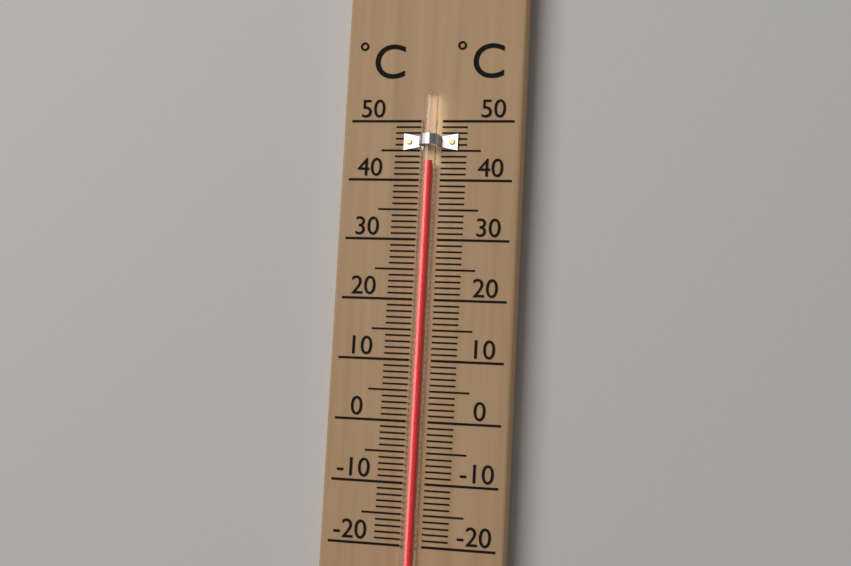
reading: 43 °C
